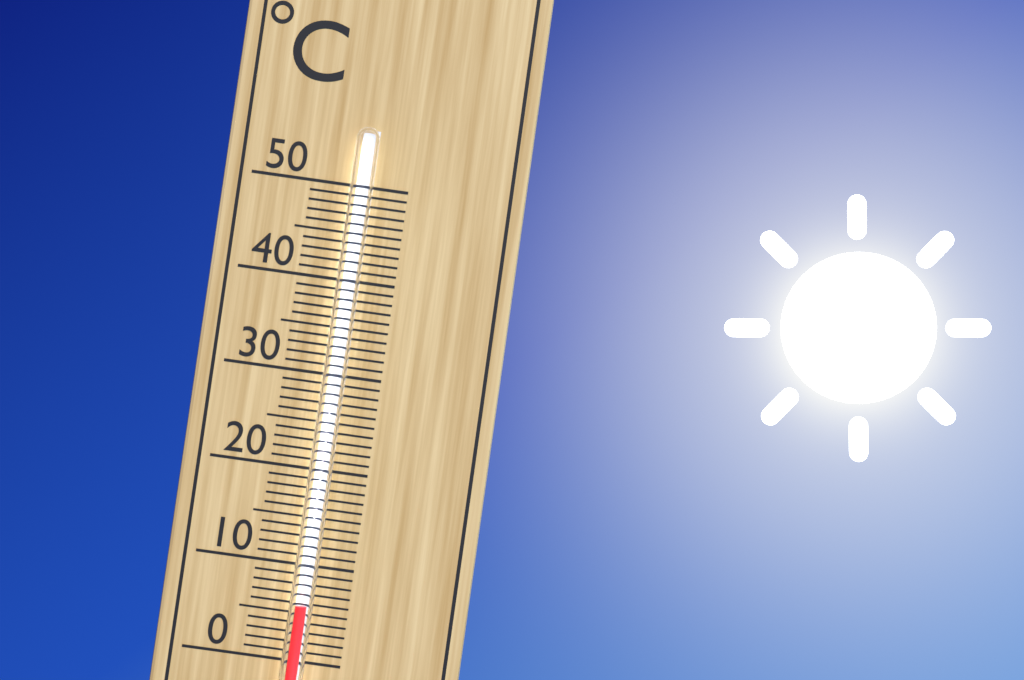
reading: 6 °C
